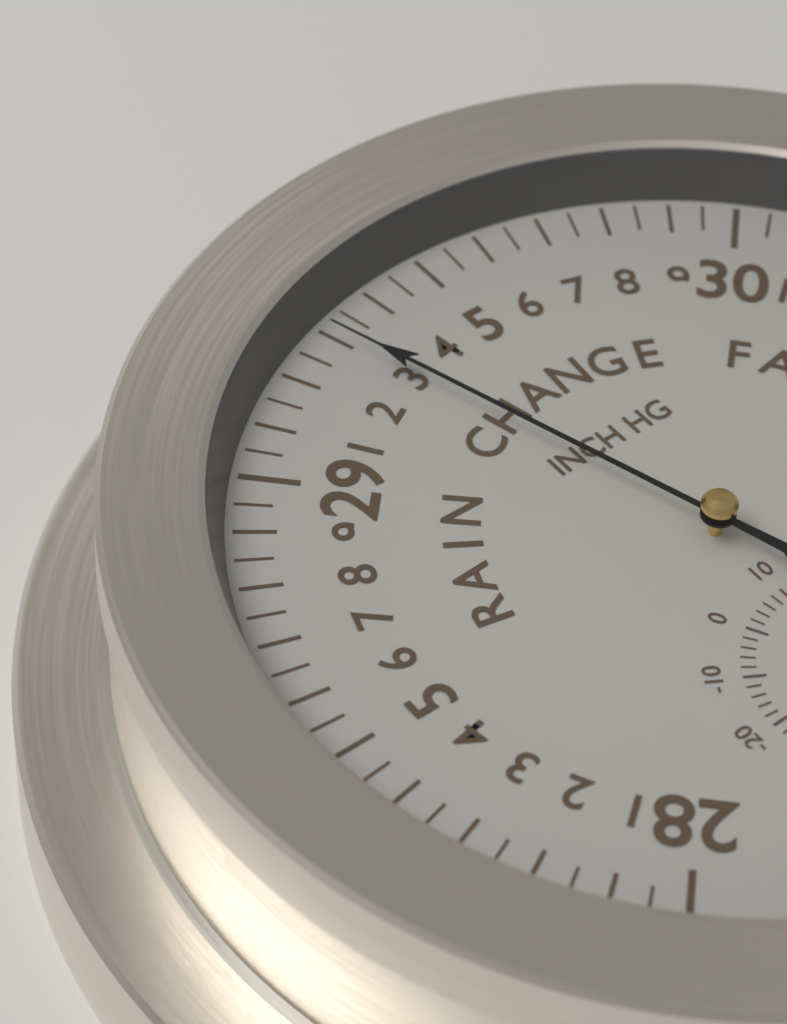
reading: 29.30 inHg
